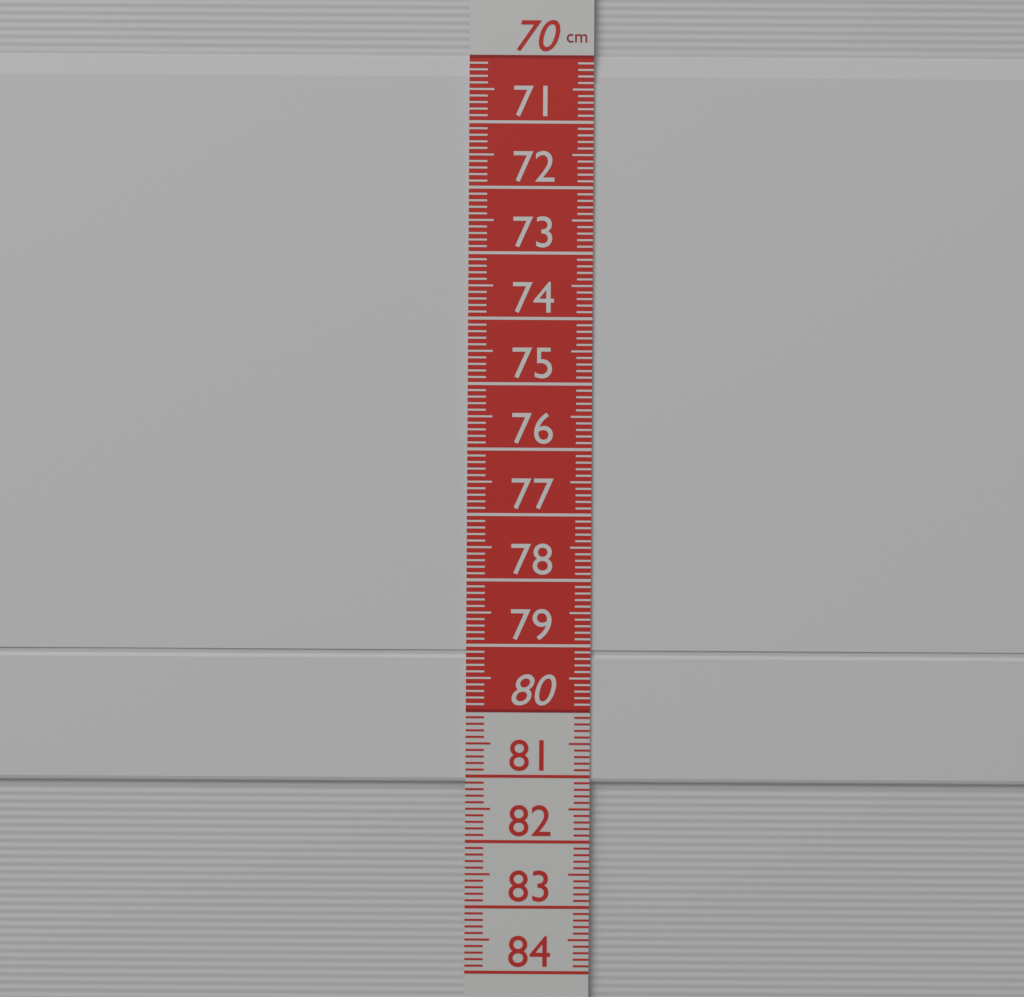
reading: 81.1 cm
